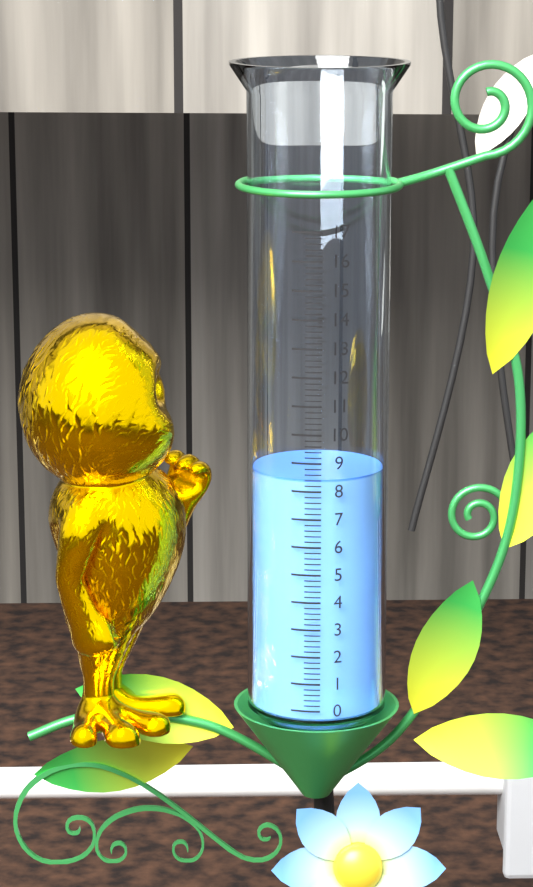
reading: 8.4 (no unit)
